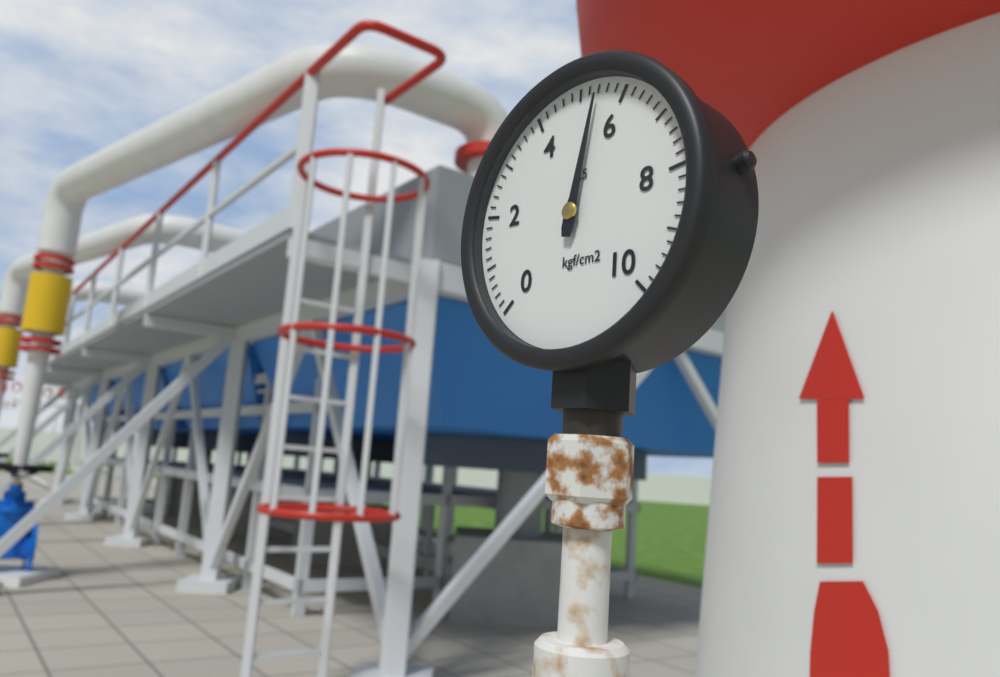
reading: 5.4 kgf/cm²
